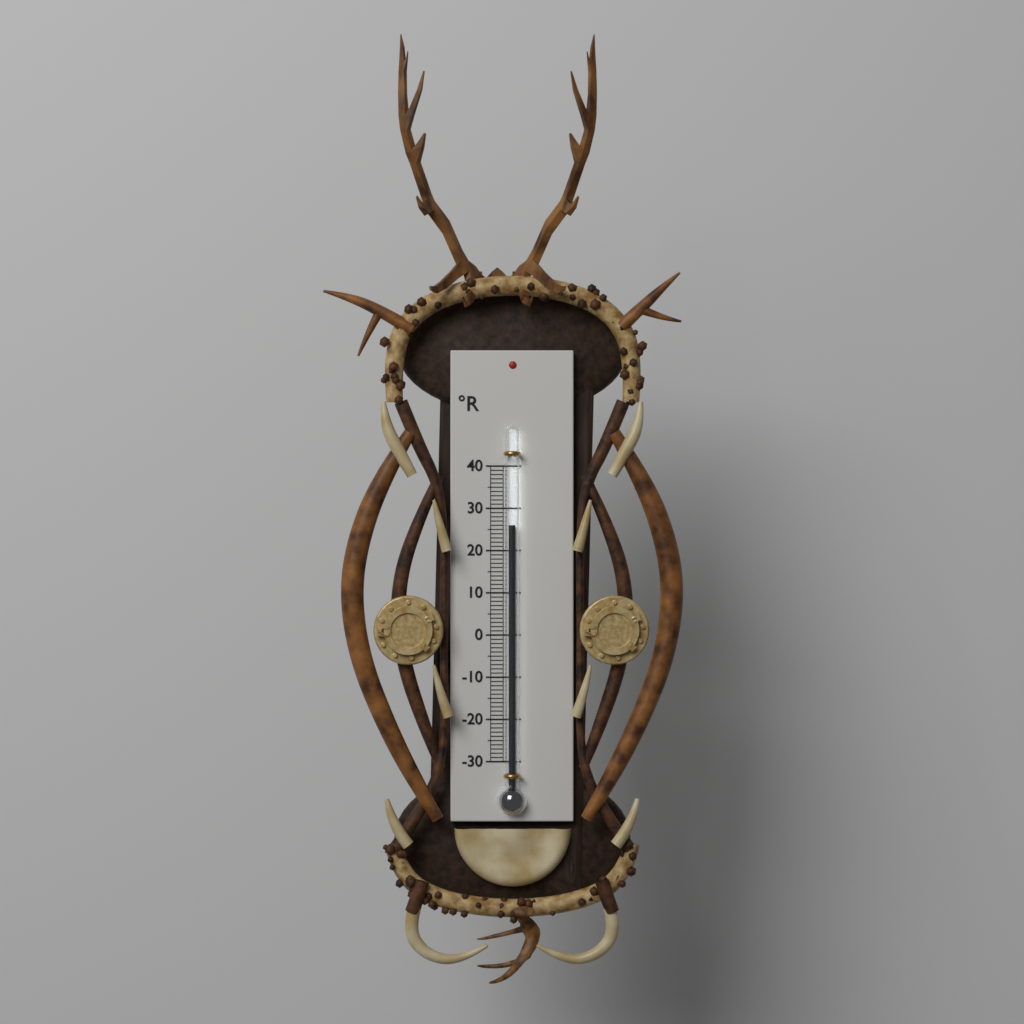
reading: 26 °R
